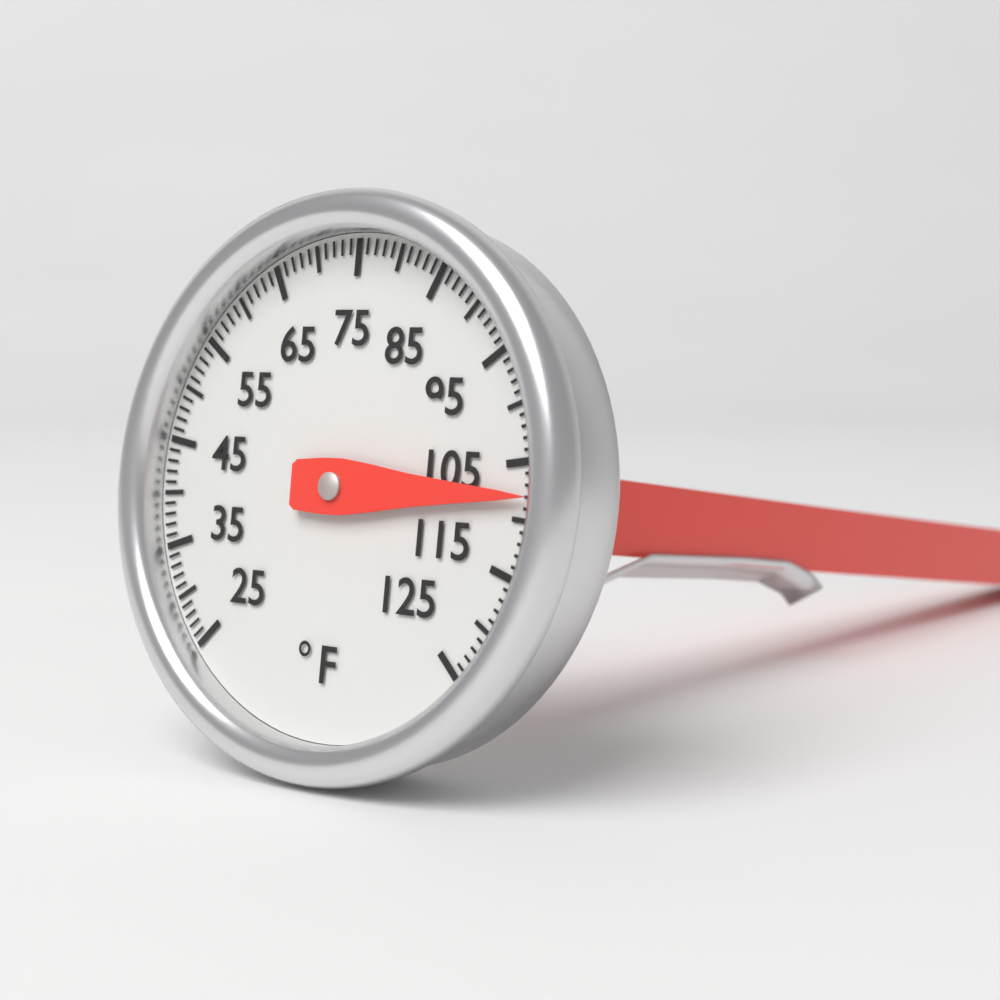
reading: 108 °F
